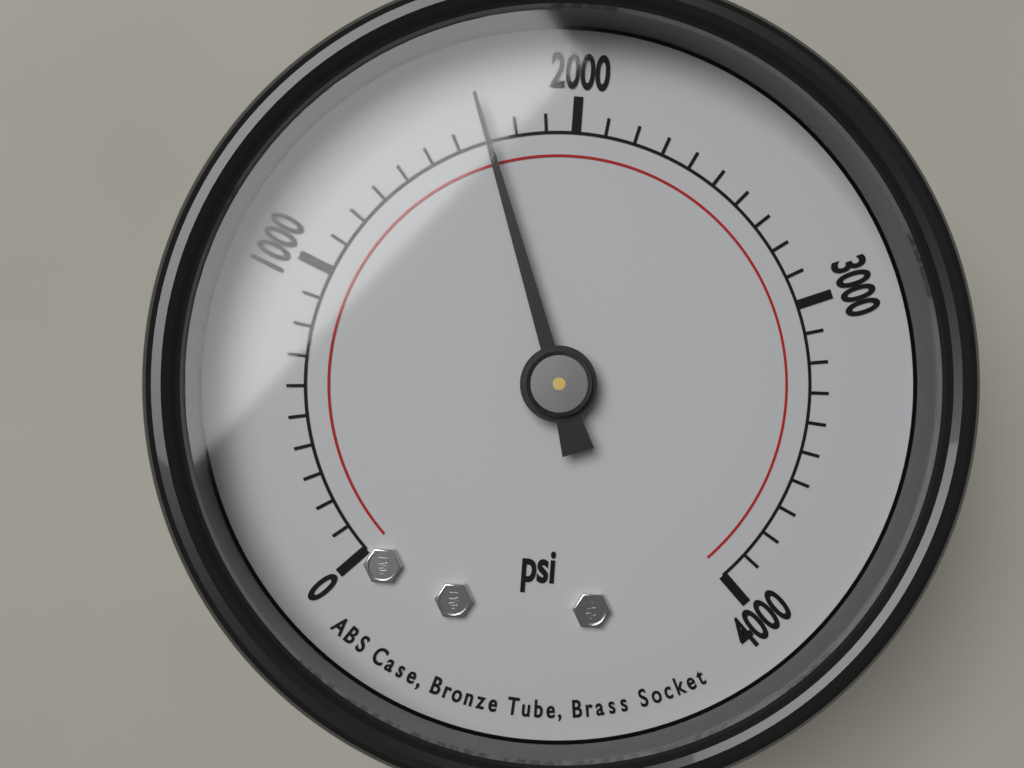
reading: 1700 psi
